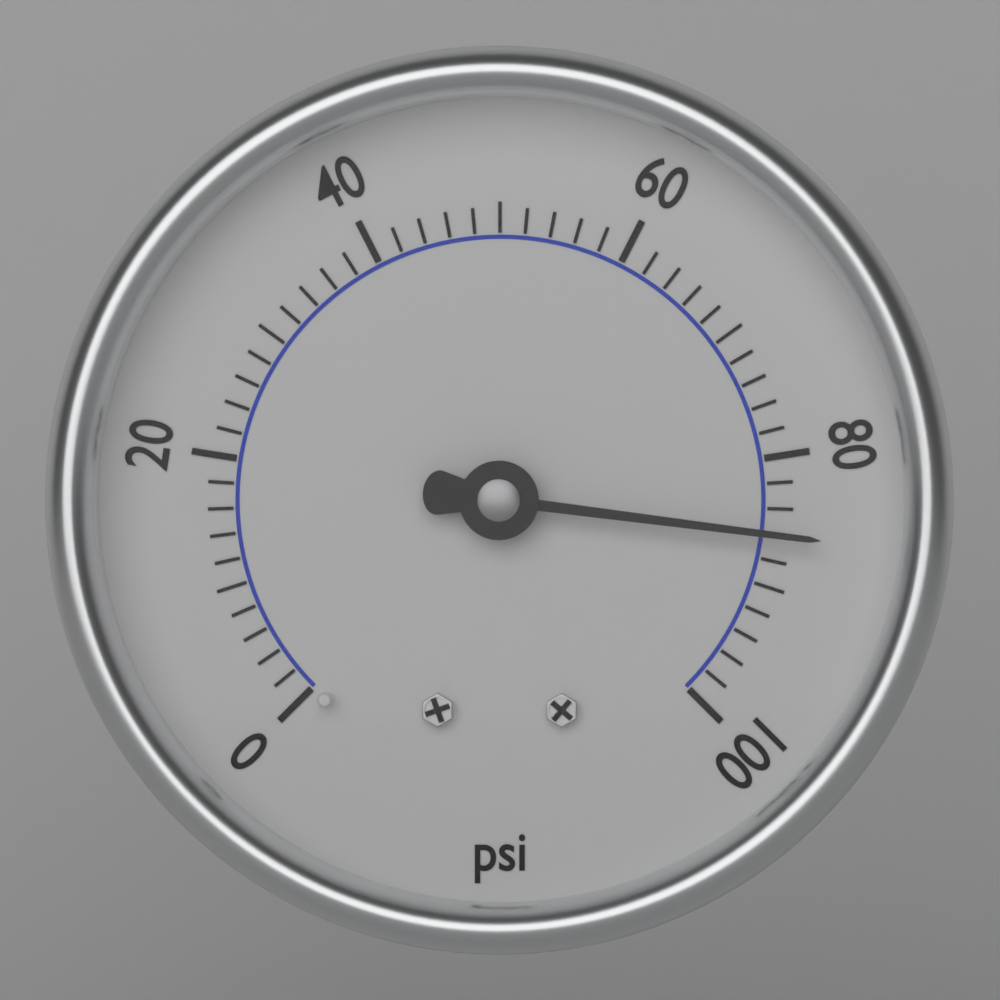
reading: 86 psi
